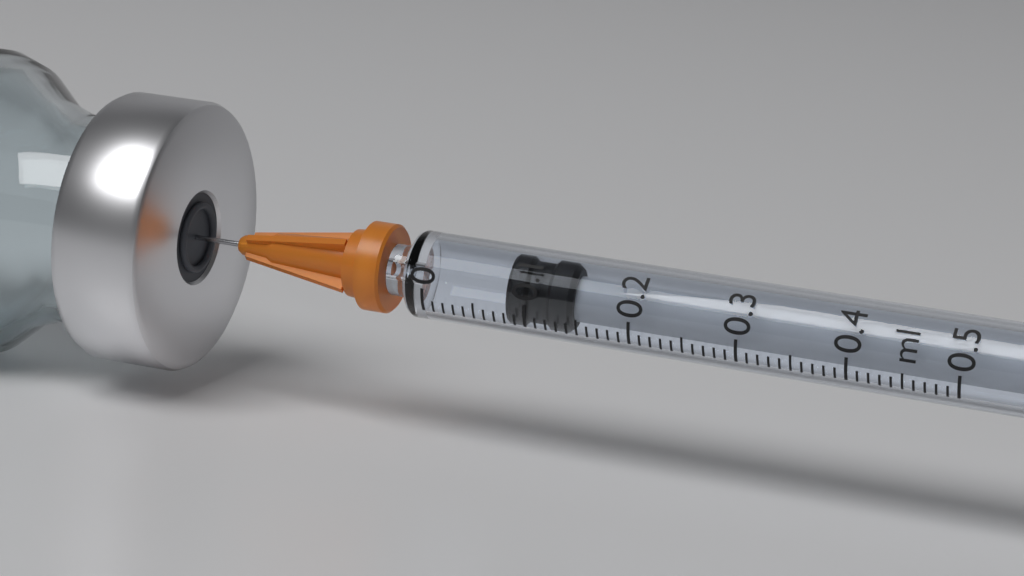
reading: 0.08 ml
